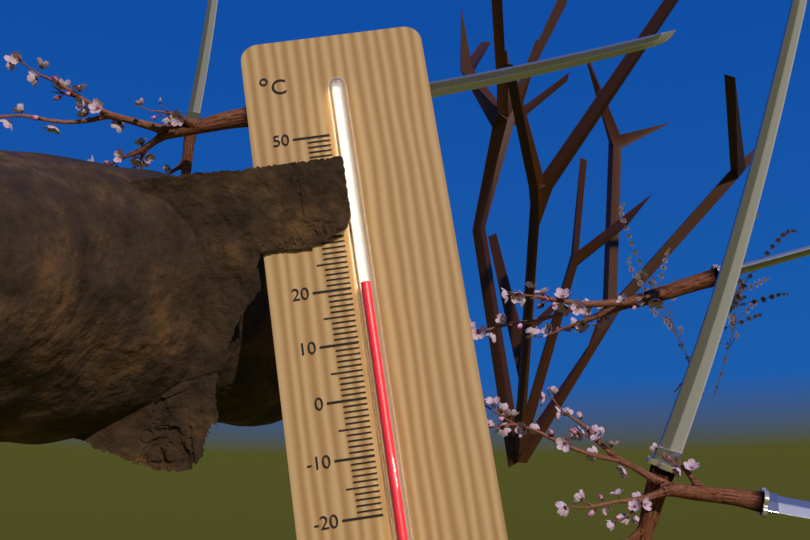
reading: 20 °C
